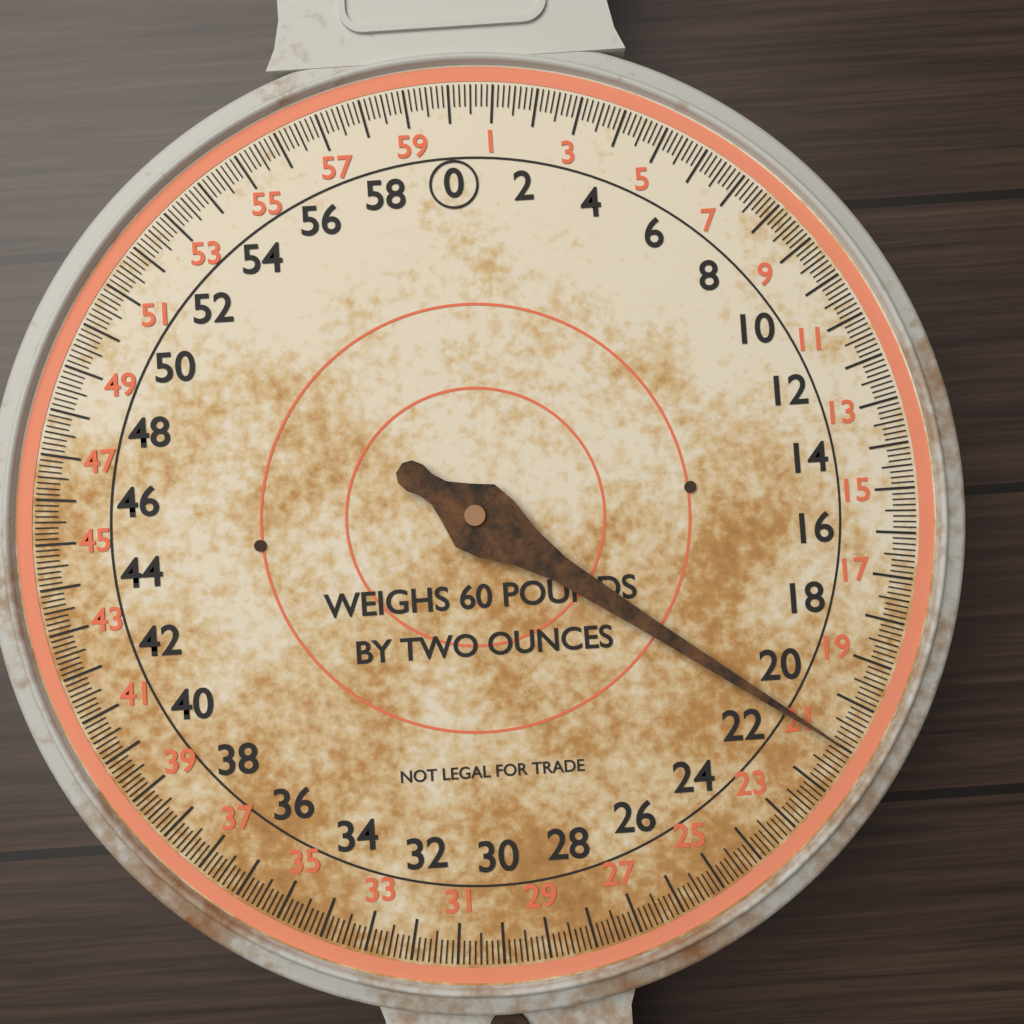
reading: 21.000 lb
